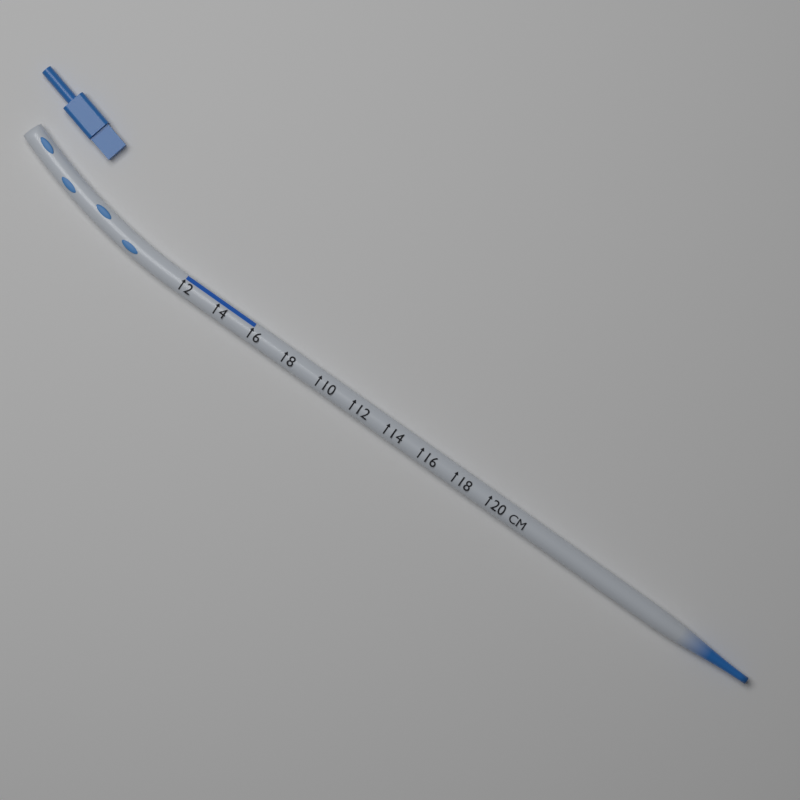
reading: 6 cm
